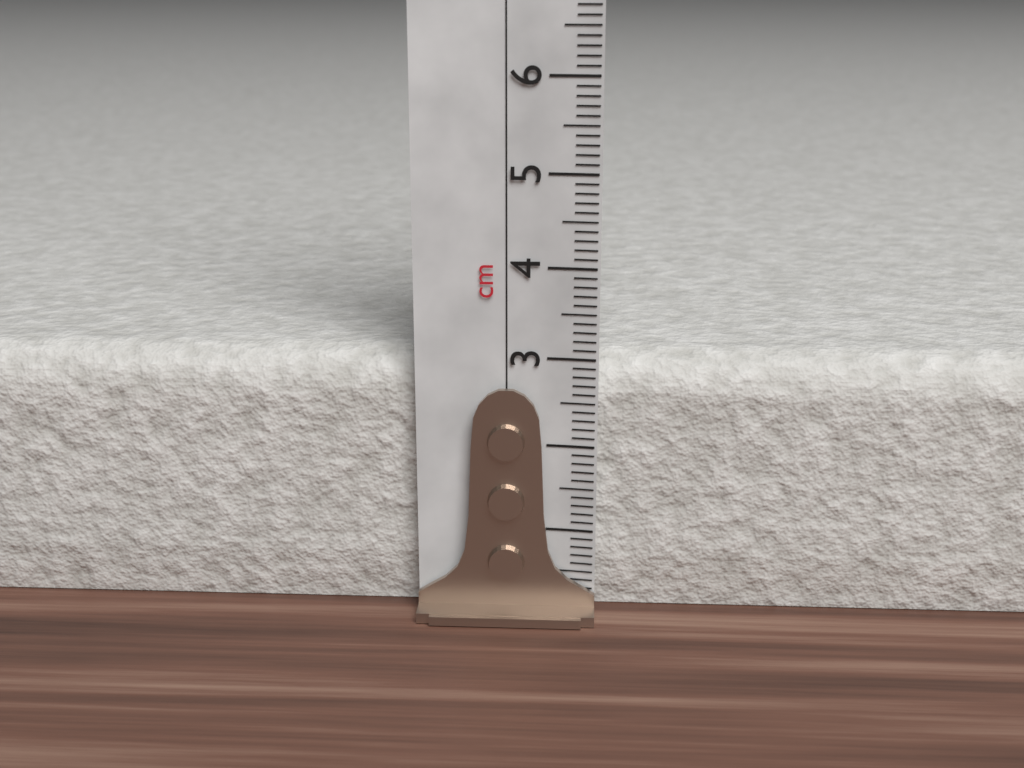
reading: 3.0 cm
